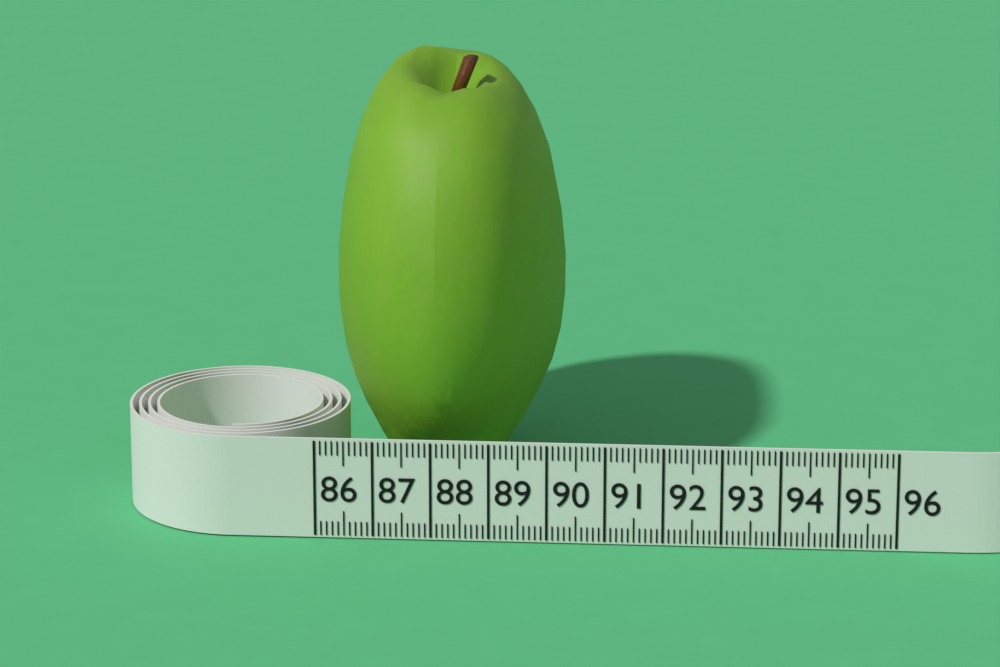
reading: 90.1 (no unit)
